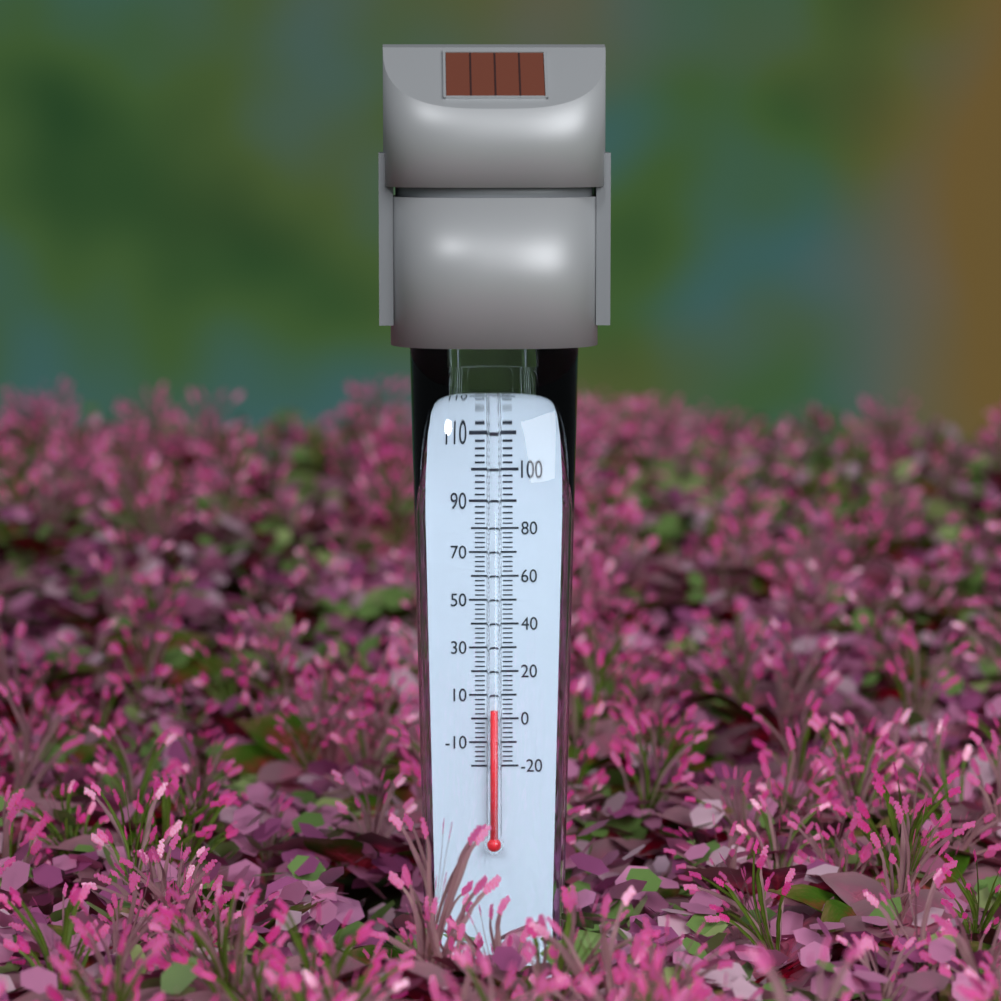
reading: 4 °F
